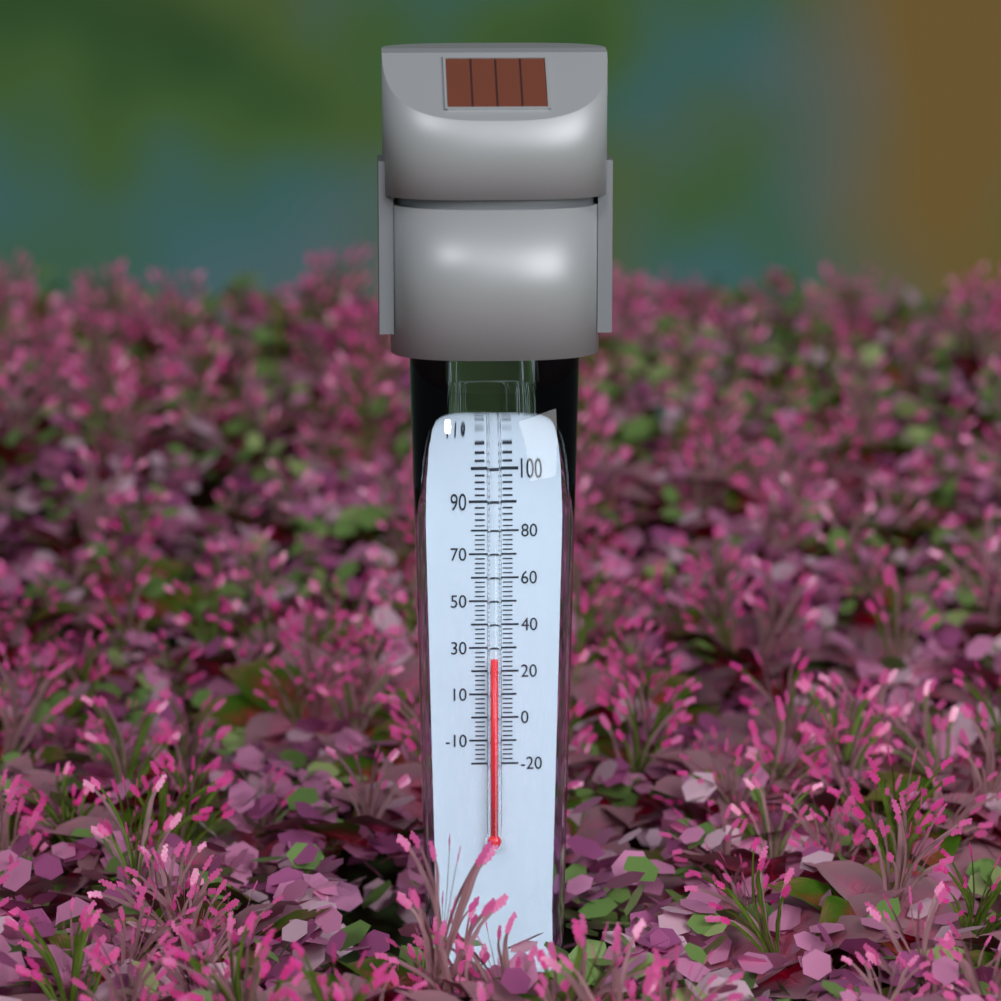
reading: 26 °F
